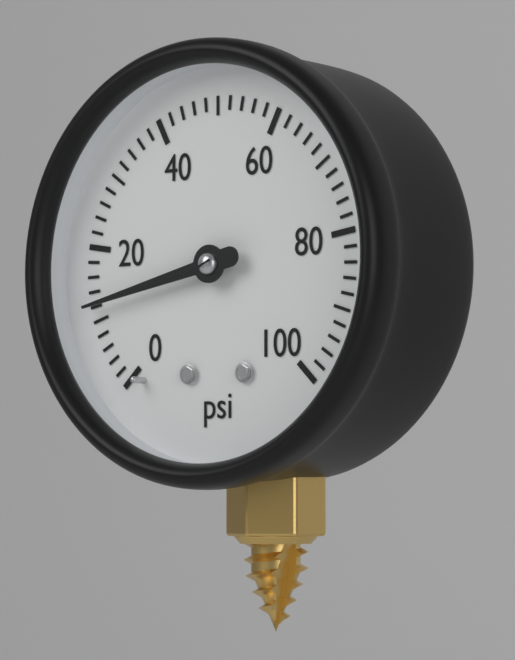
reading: 12 psi
